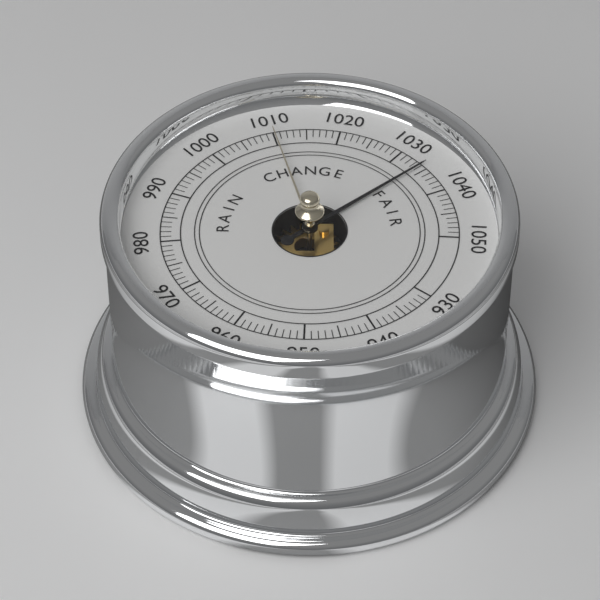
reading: 1034 (no unit)
